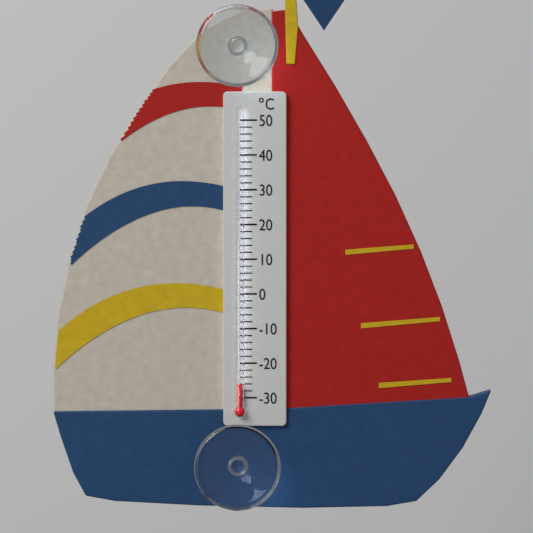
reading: -26 °C
